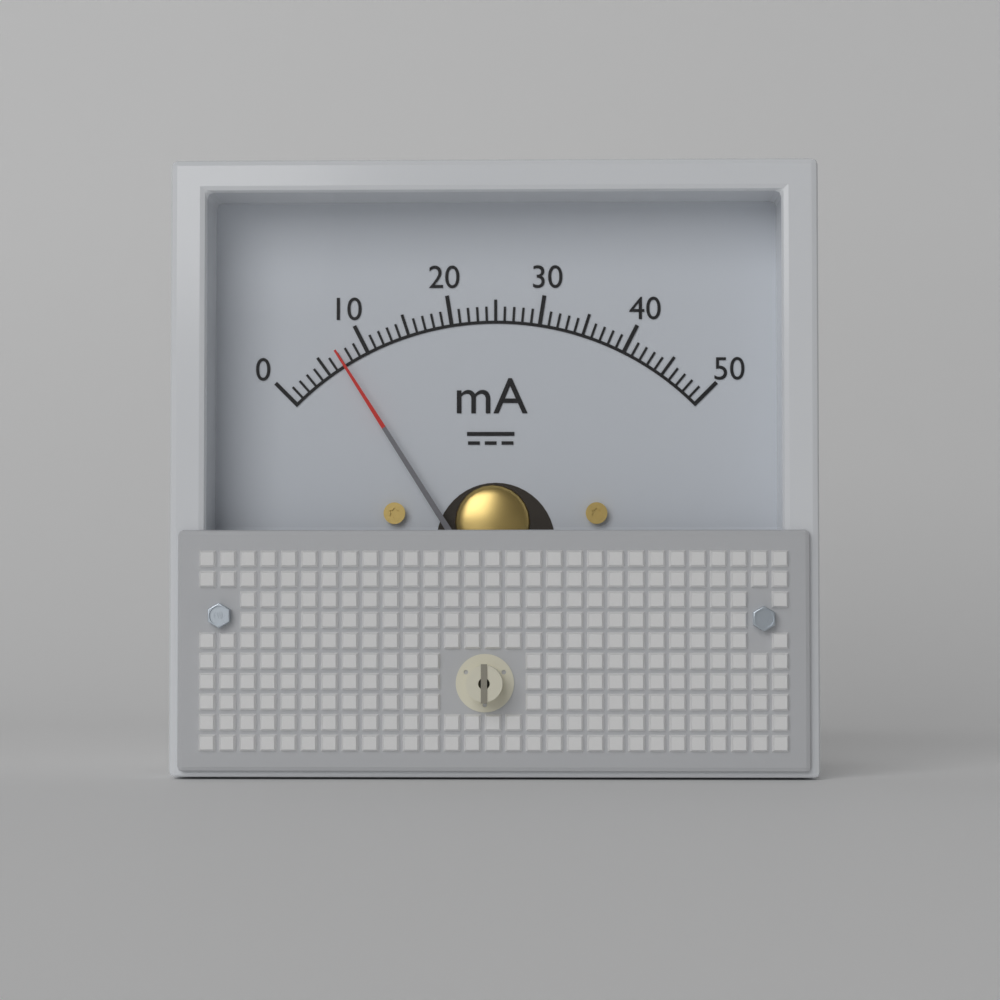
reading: 7 mA
